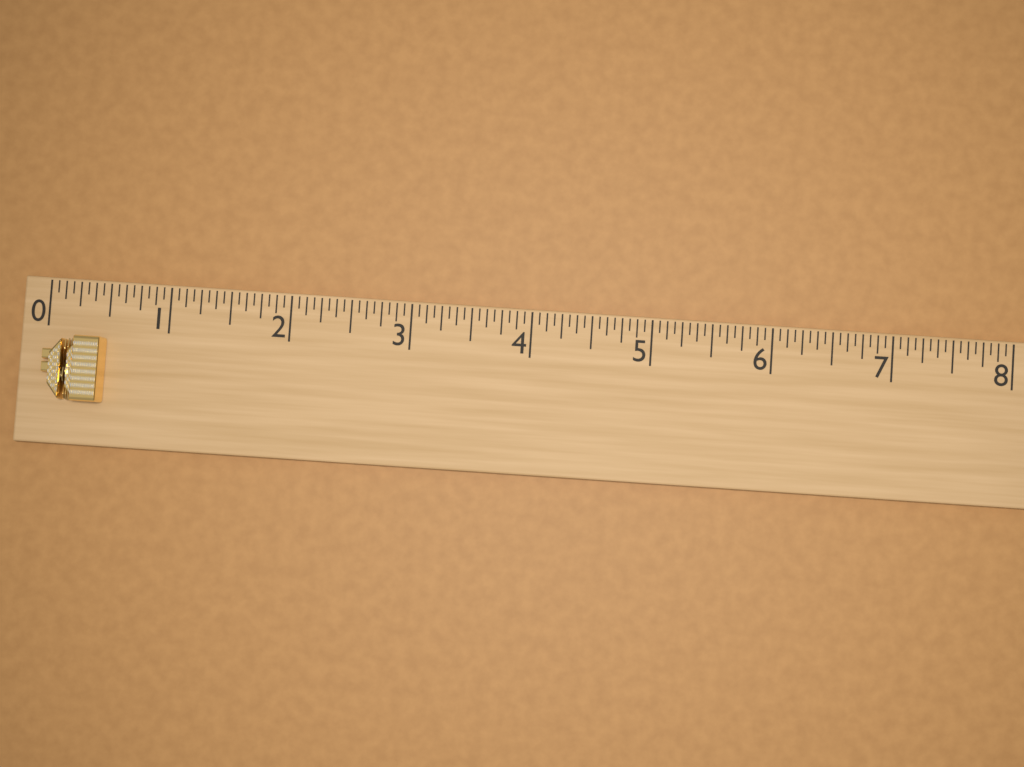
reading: 0.5000 (no unit)
